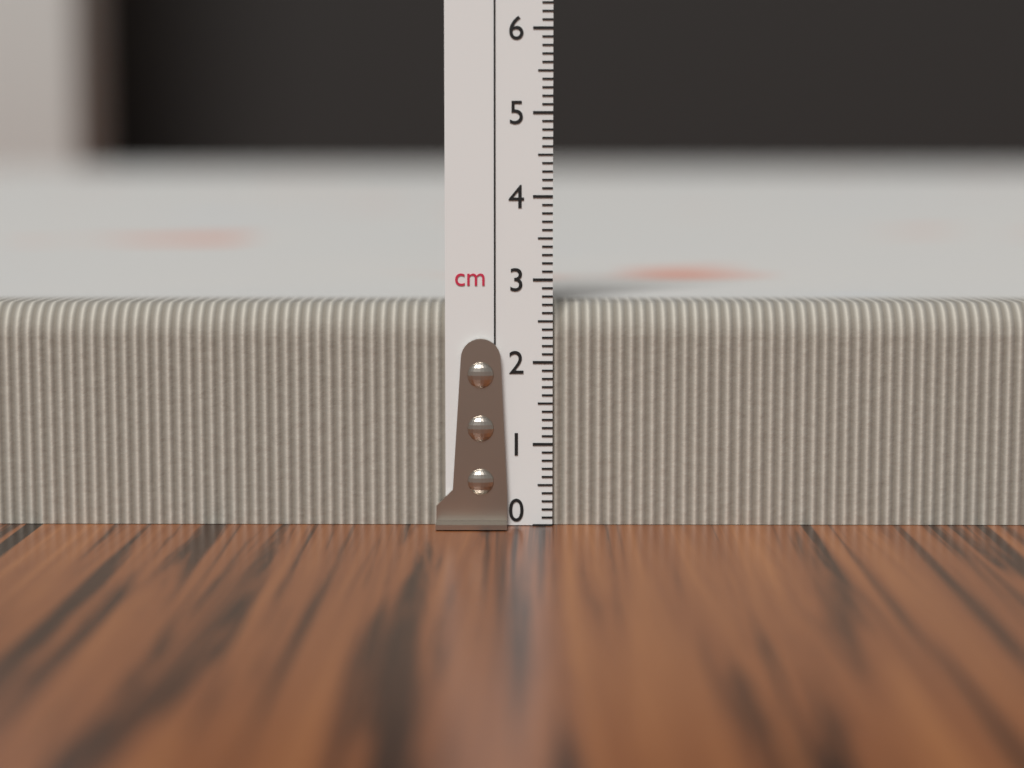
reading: 2.7 cm
